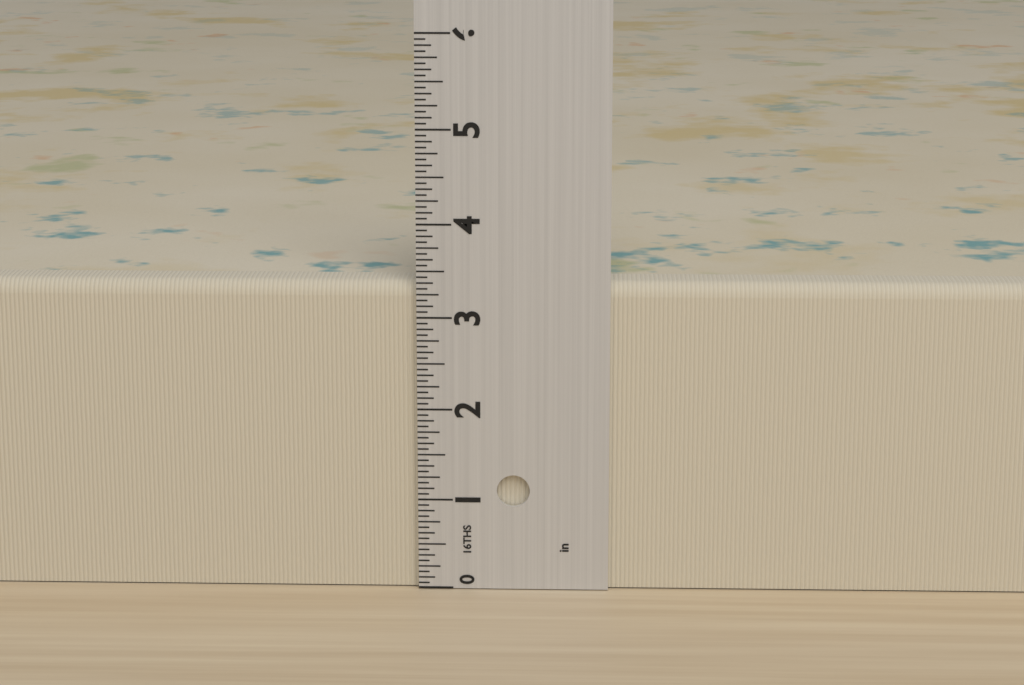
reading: 3.3750 in
